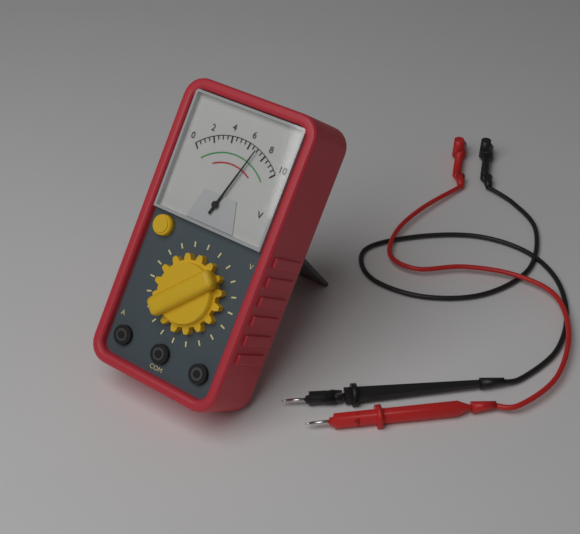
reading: 7.0 V
